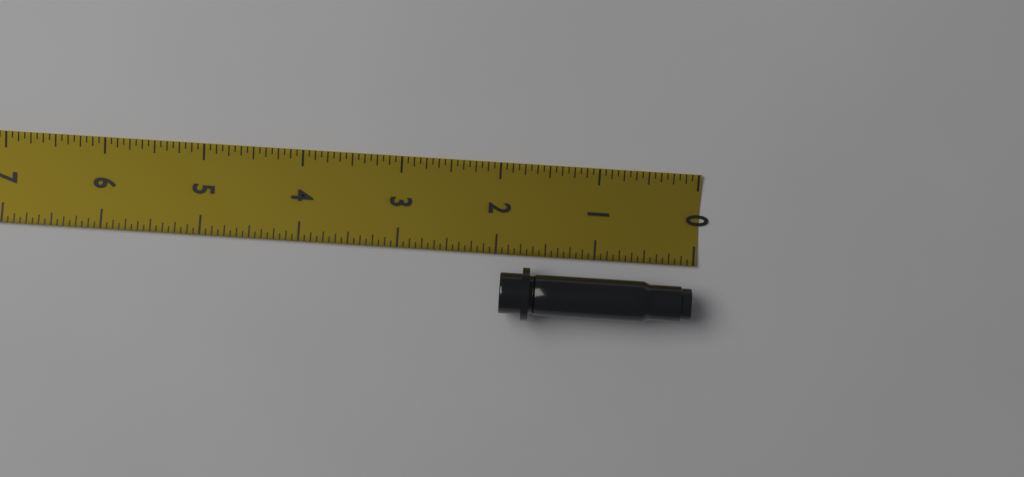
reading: 1.9375 in
